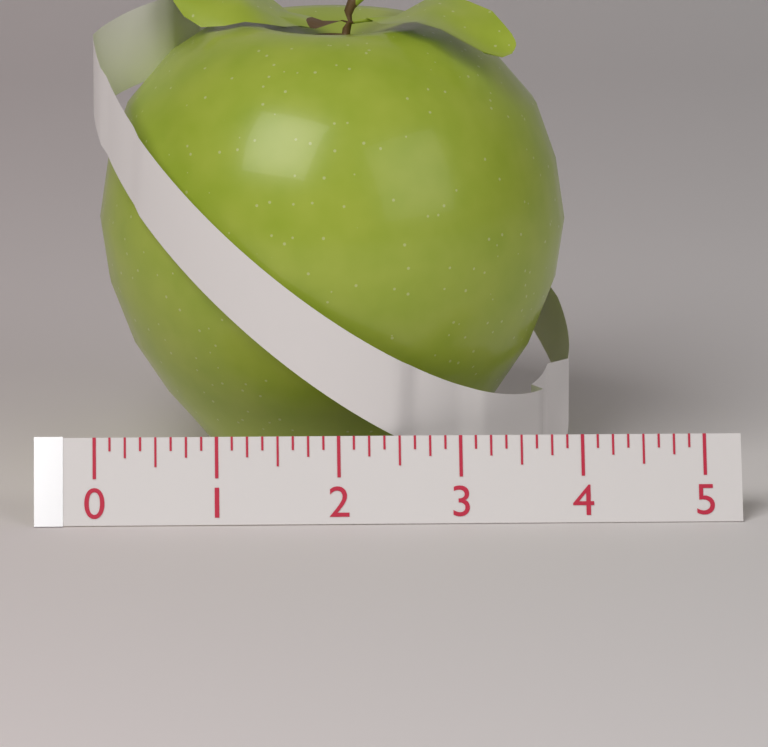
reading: 4.000 (no unit)
